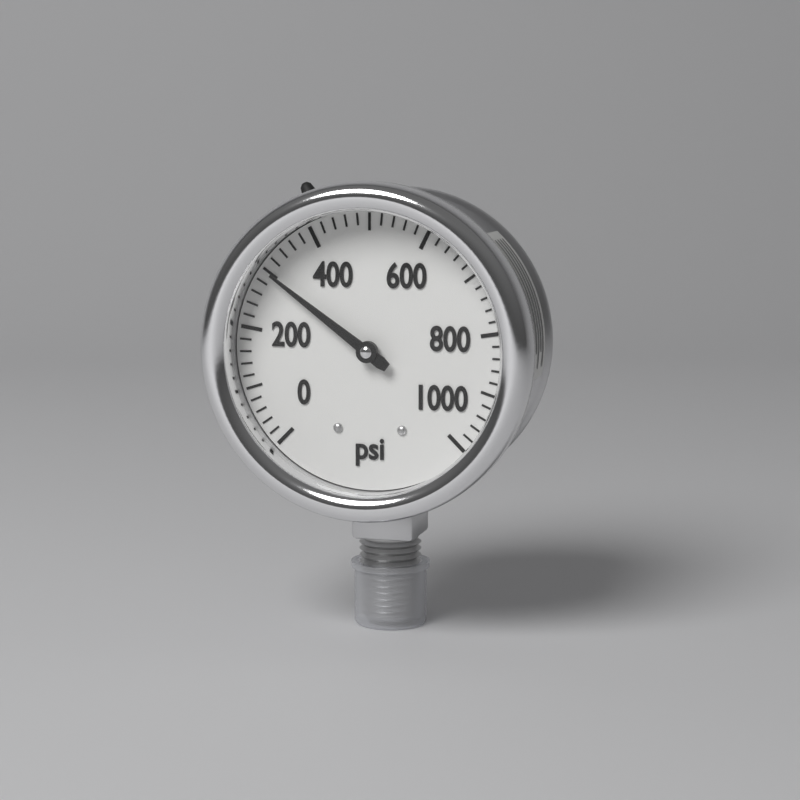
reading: 300 psi
